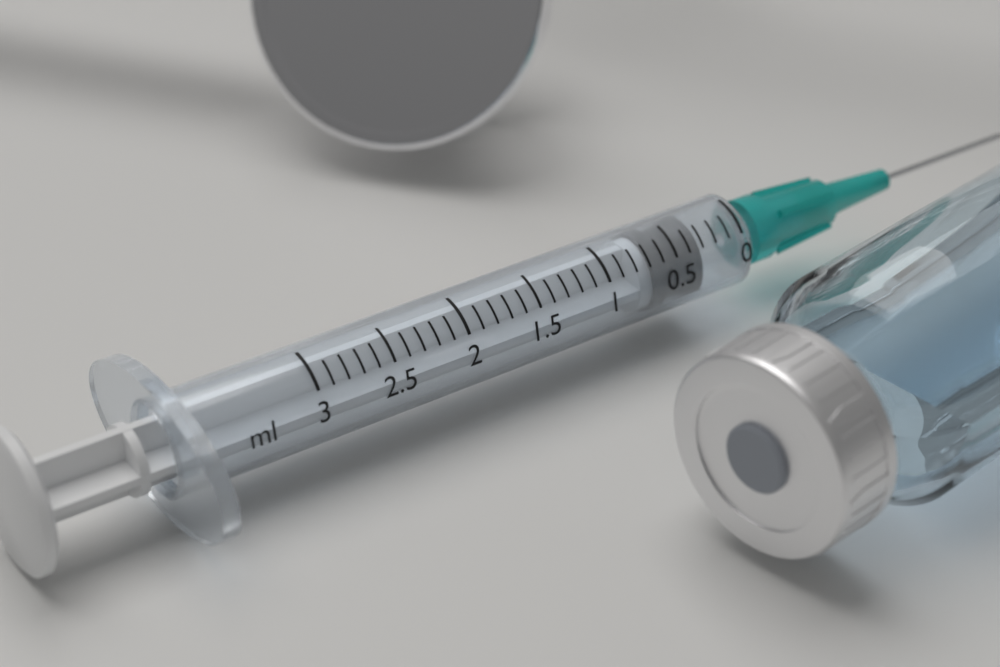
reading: 0.3 ml
